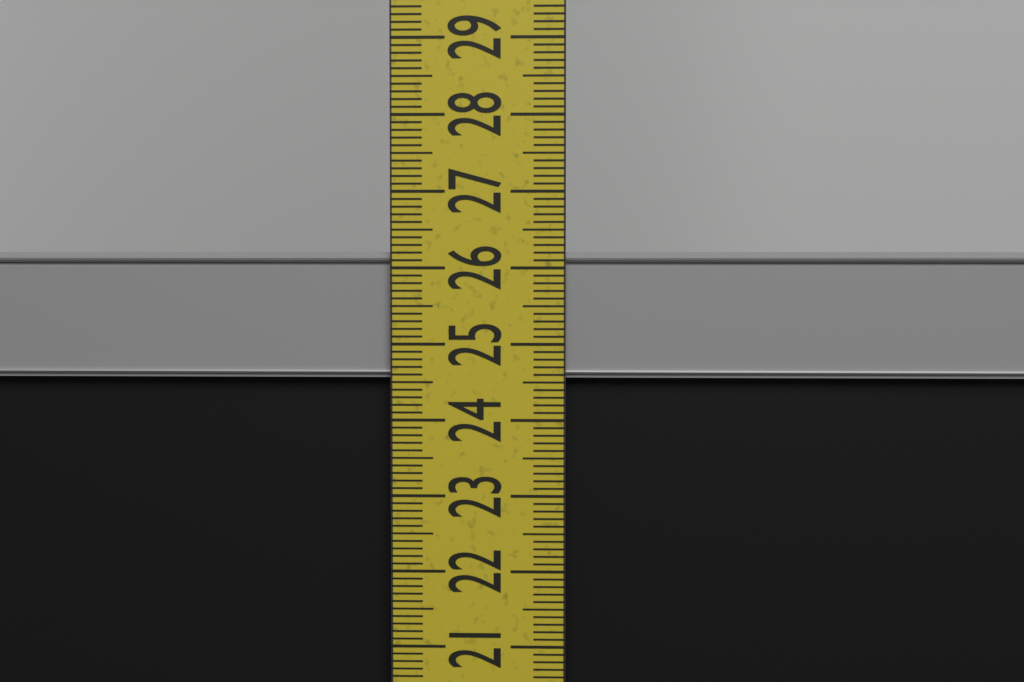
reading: 26.2 cm
